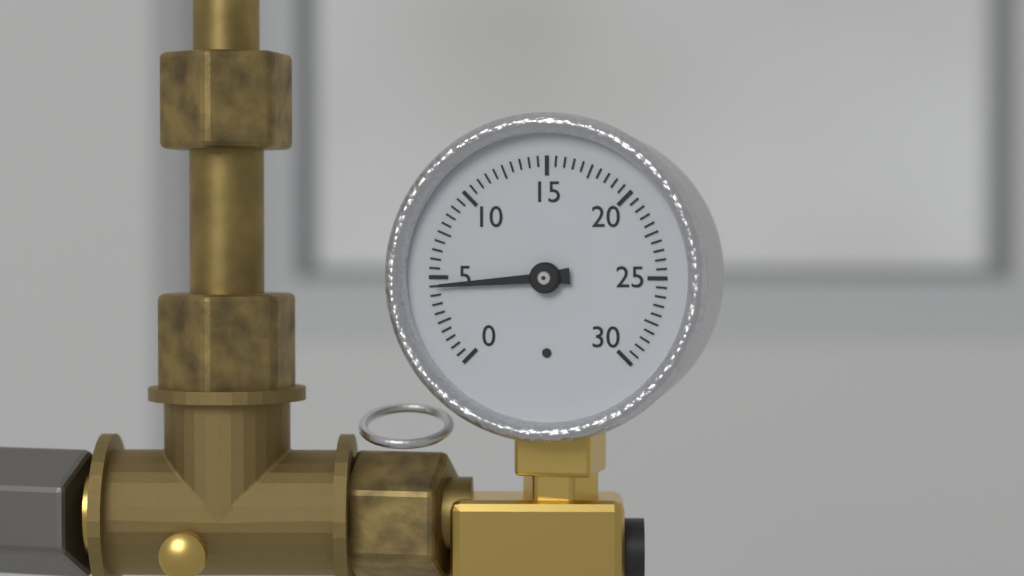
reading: 4.5 (no unit)
